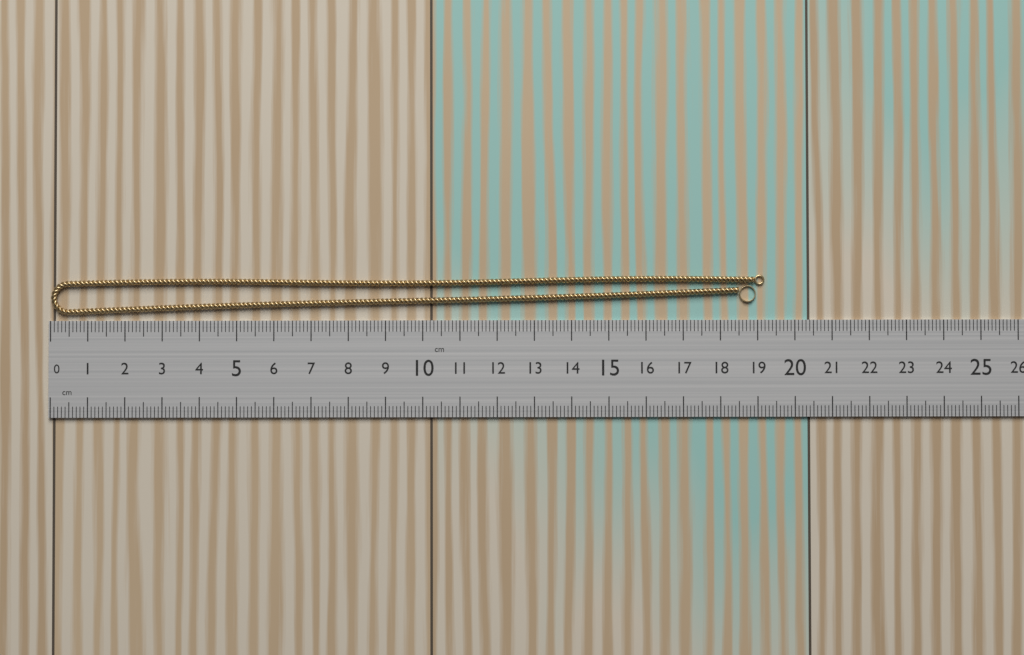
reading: 19.2 cm
